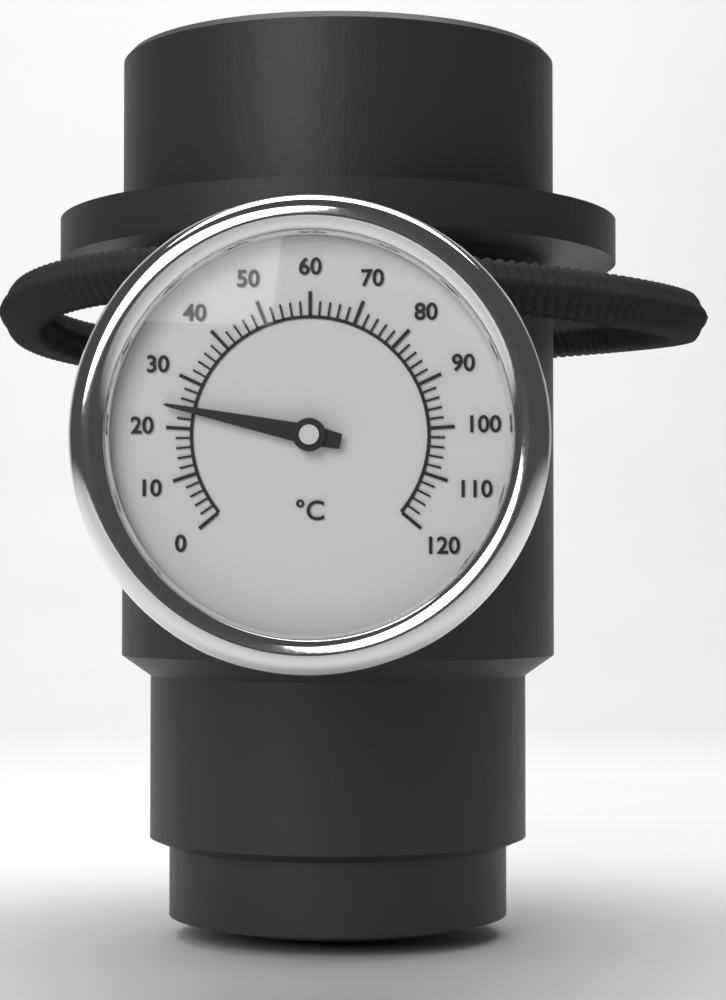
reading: 24 °C
